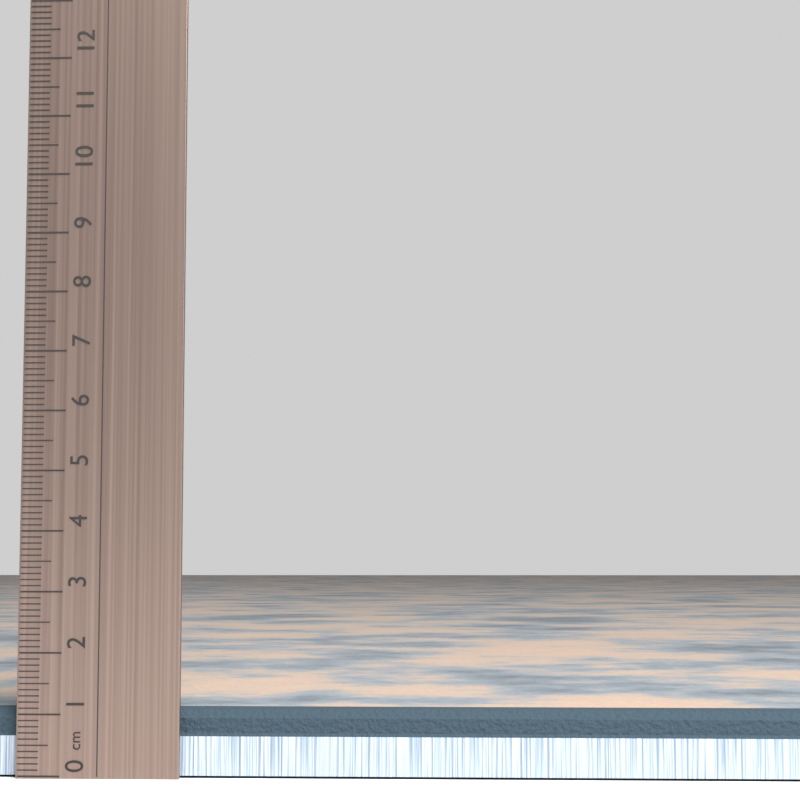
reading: 1.1 cm
